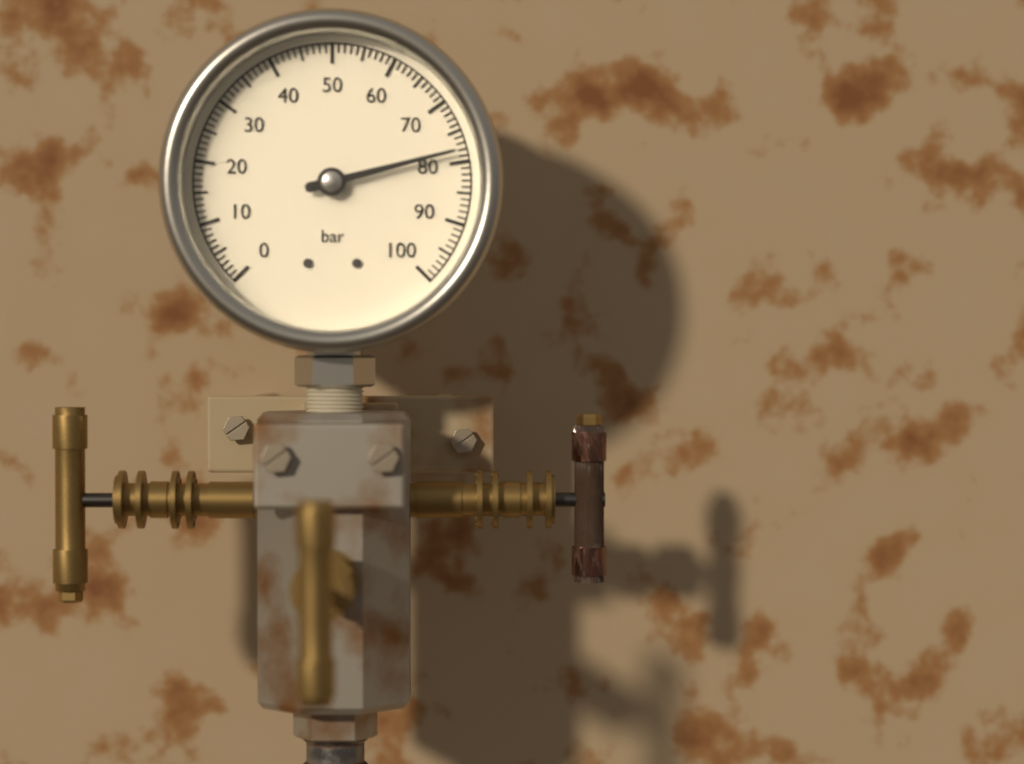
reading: 78 bar
